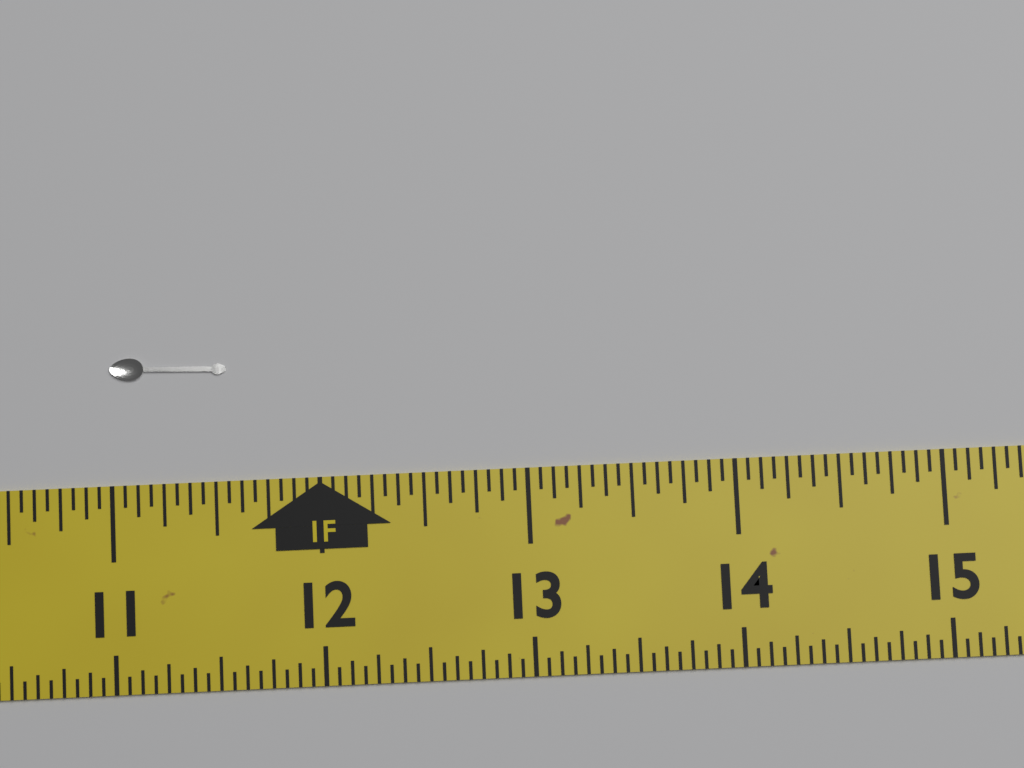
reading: 11.5625 in
